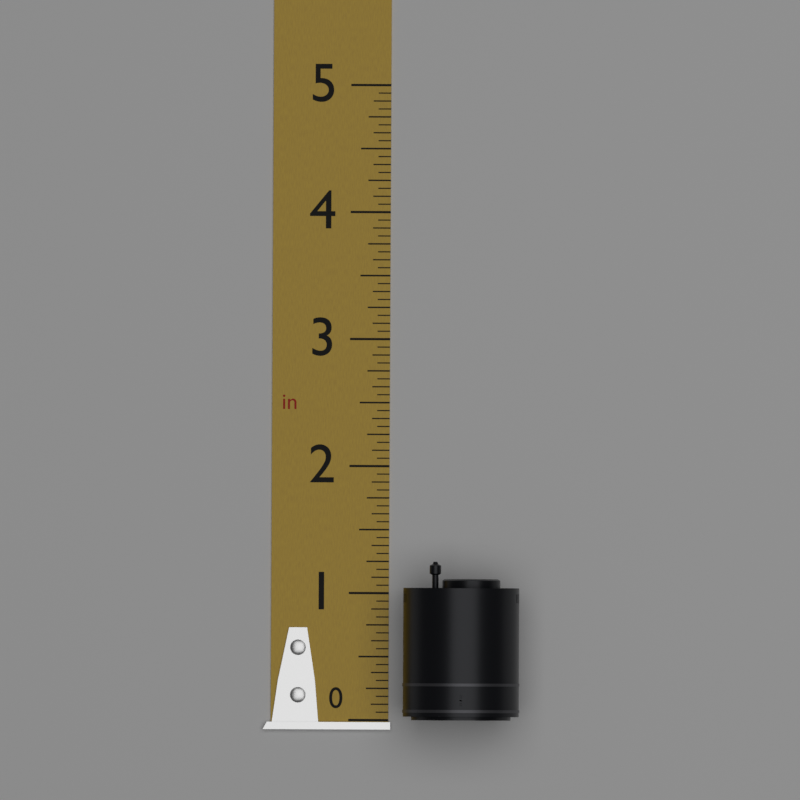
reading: 1.2500 in
